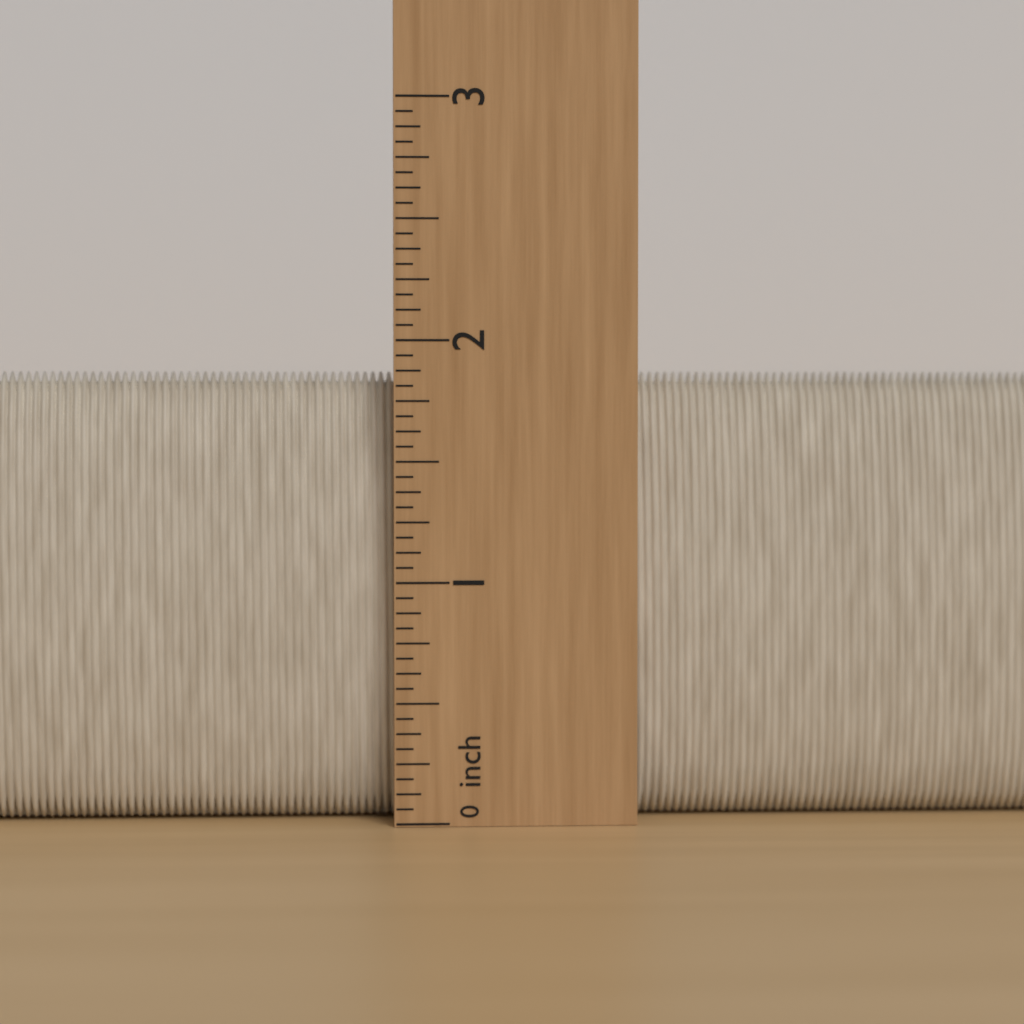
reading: 1.8750 inch
